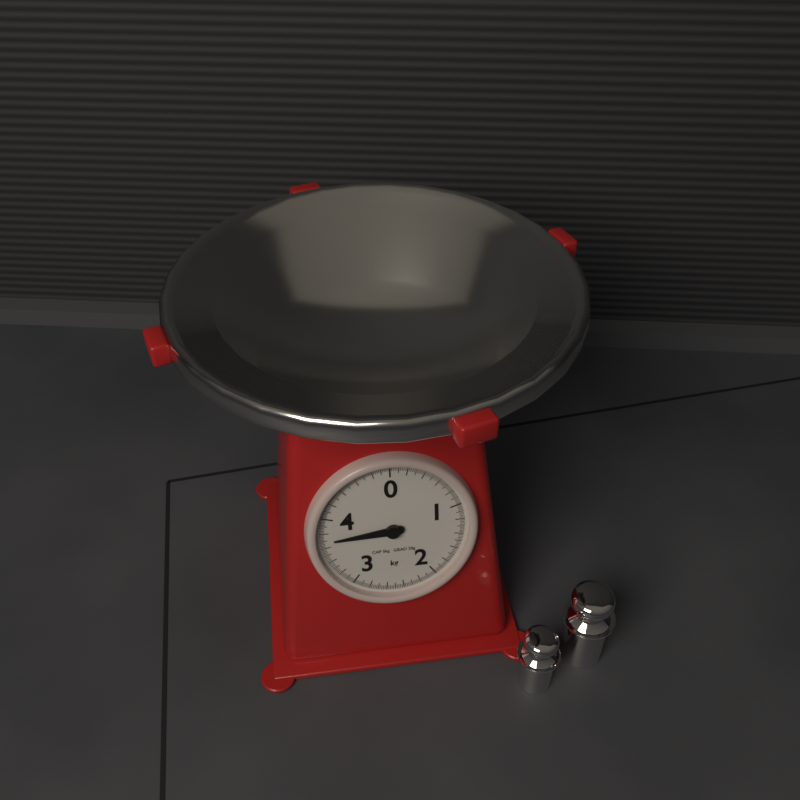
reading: 3.68 kg
